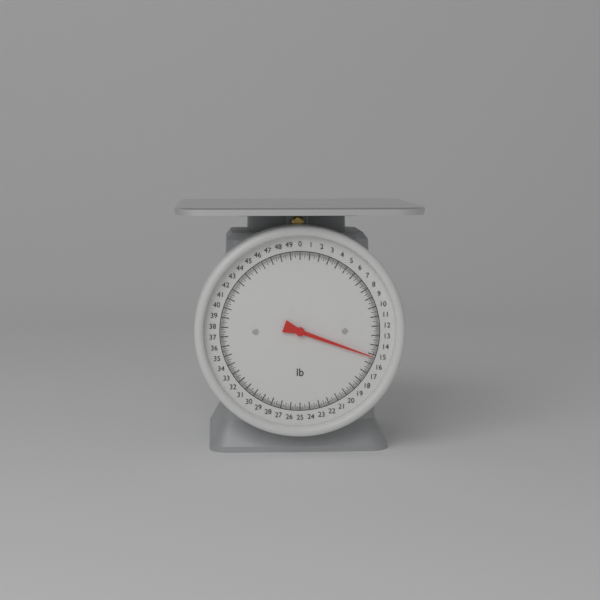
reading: 15.250 lb
